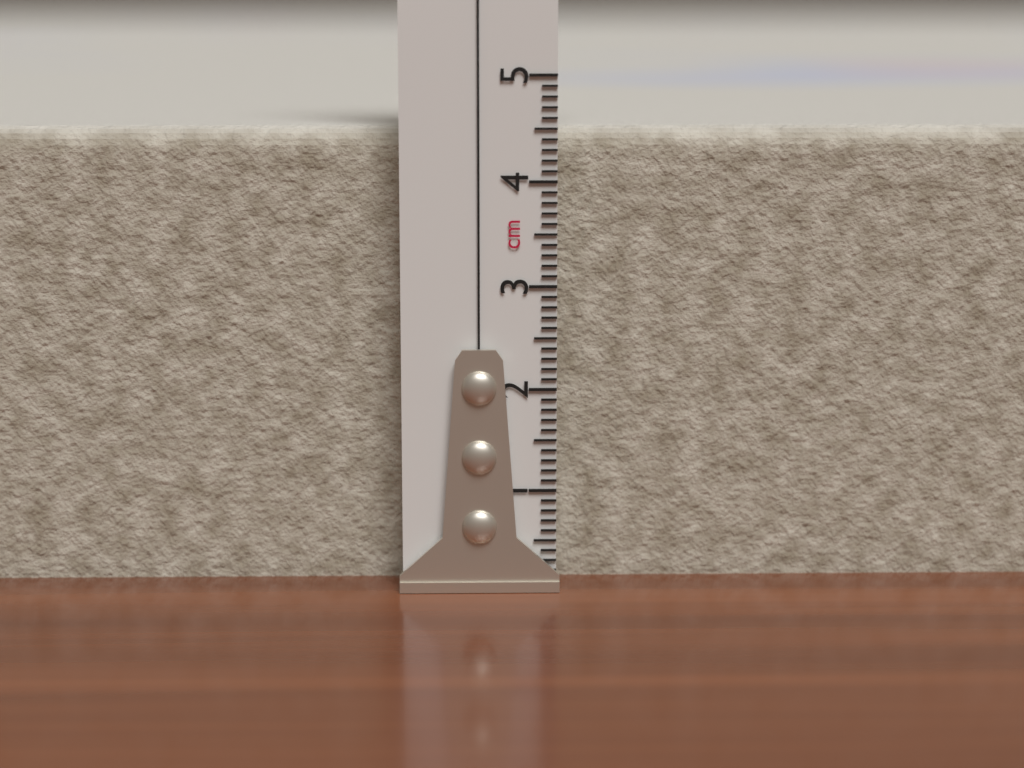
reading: 4.5 cm
